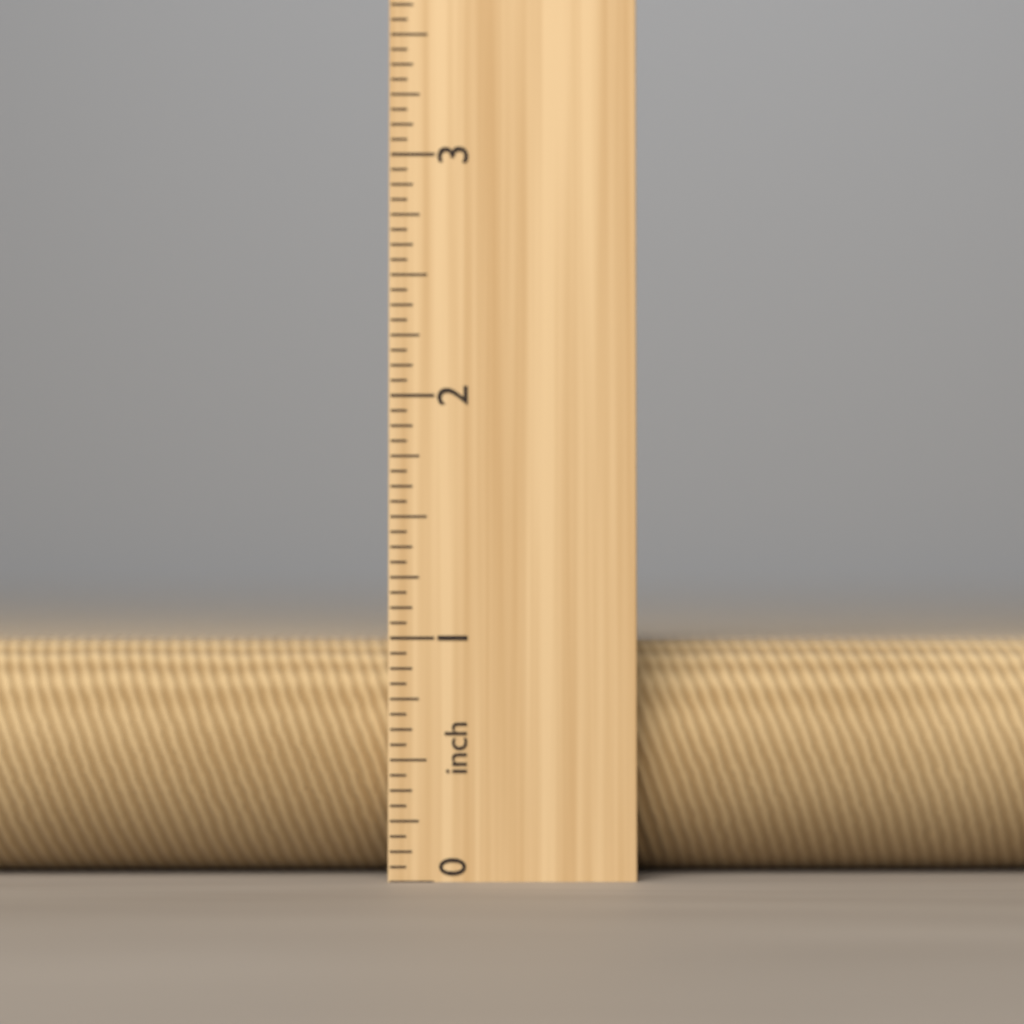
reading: 1.0000 in
